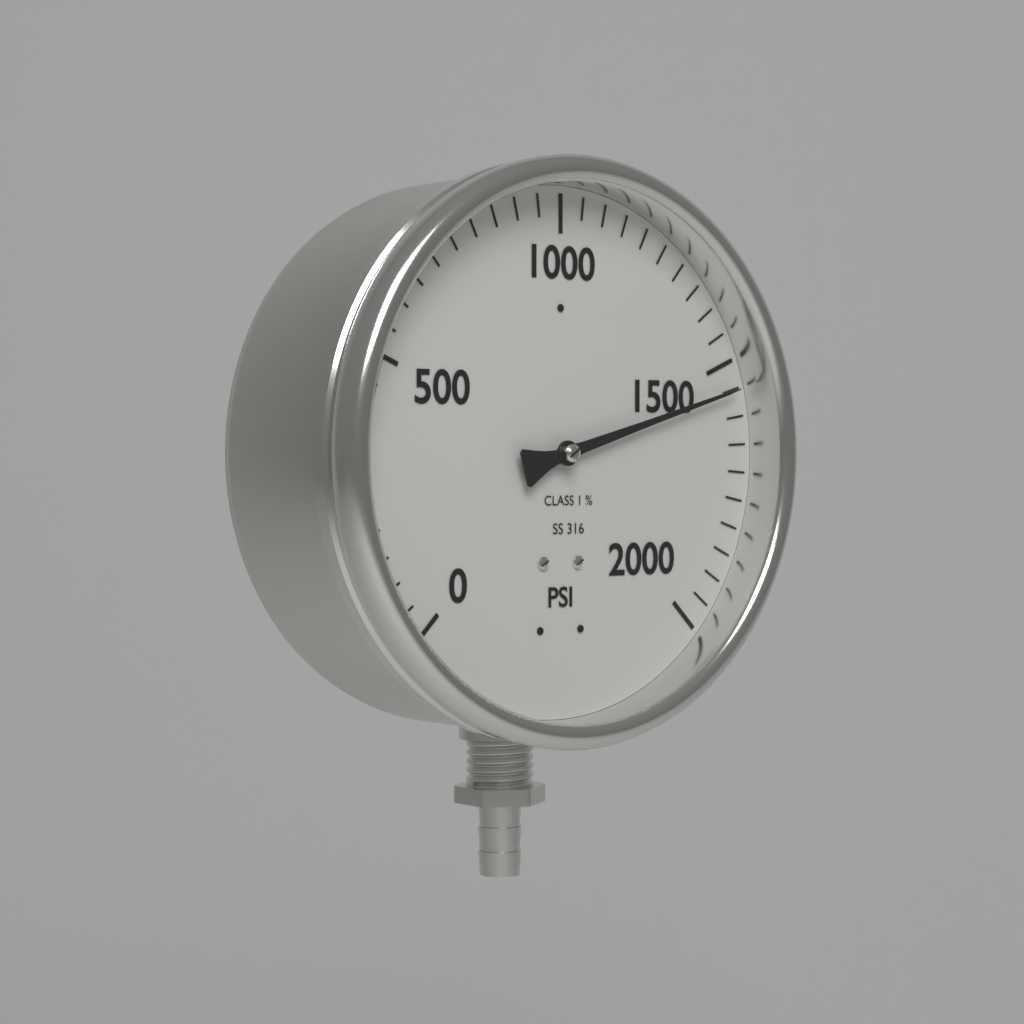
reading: 1550 psi
